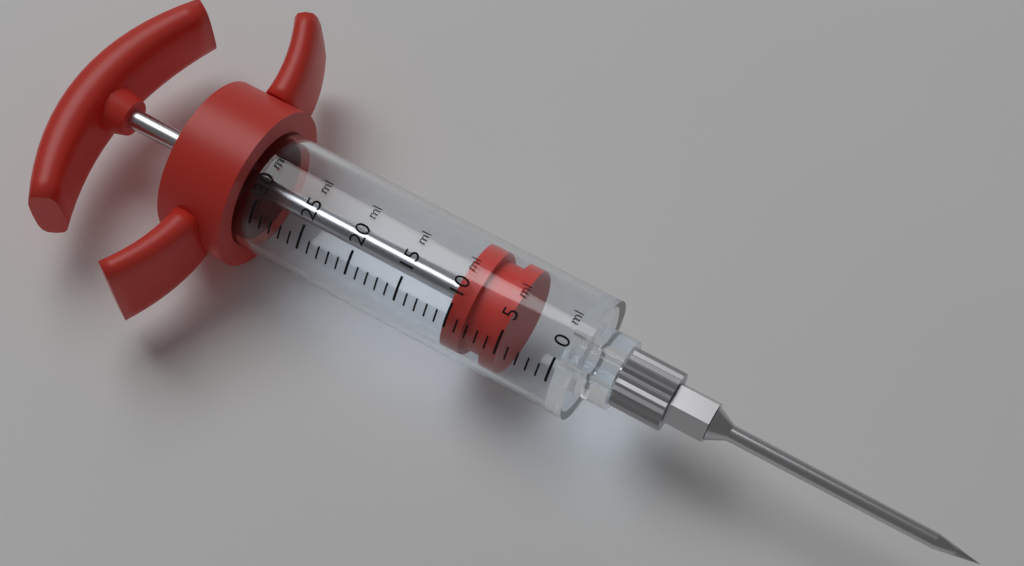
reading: 5 ml
